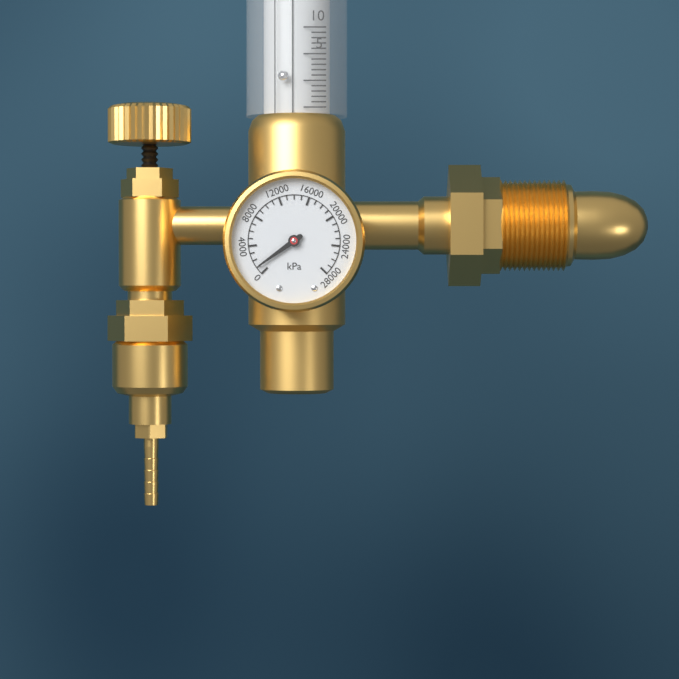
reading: 1000 kPa
